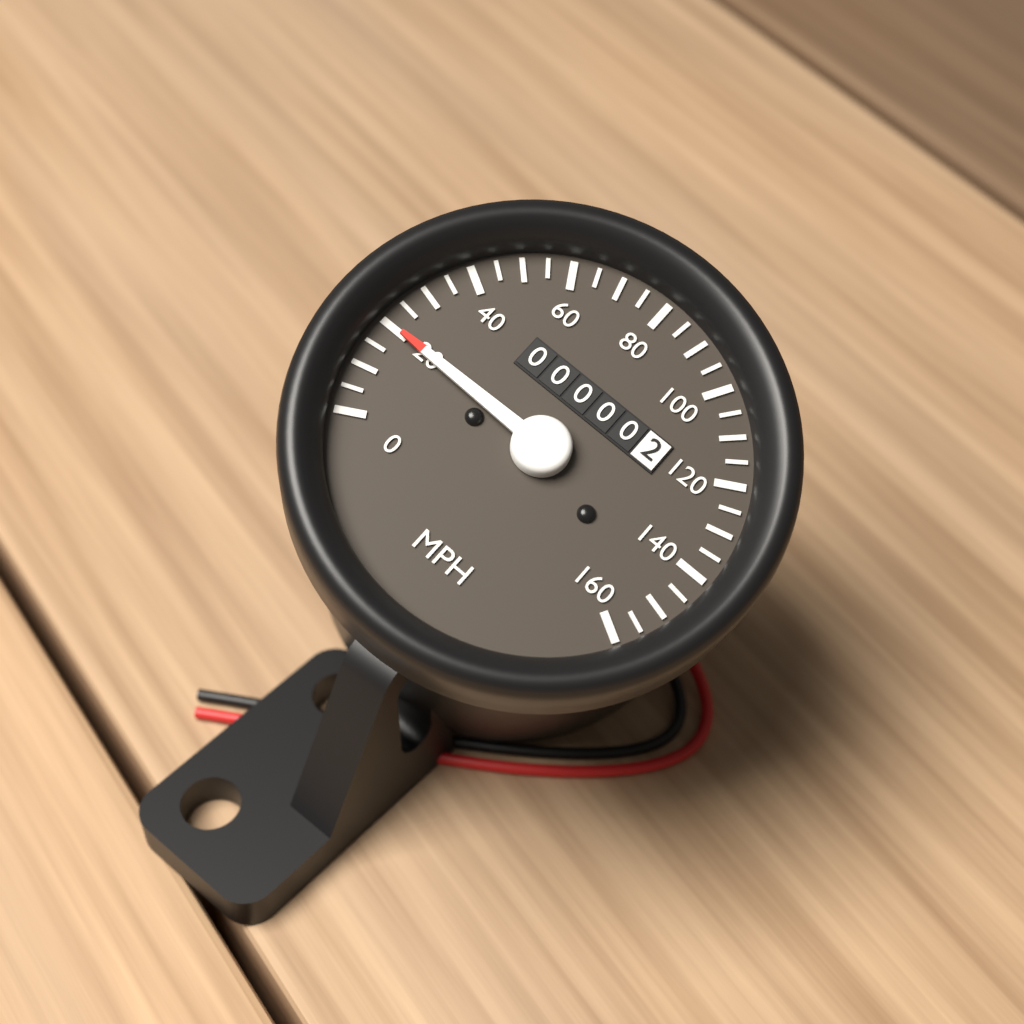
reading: 20 MPH
